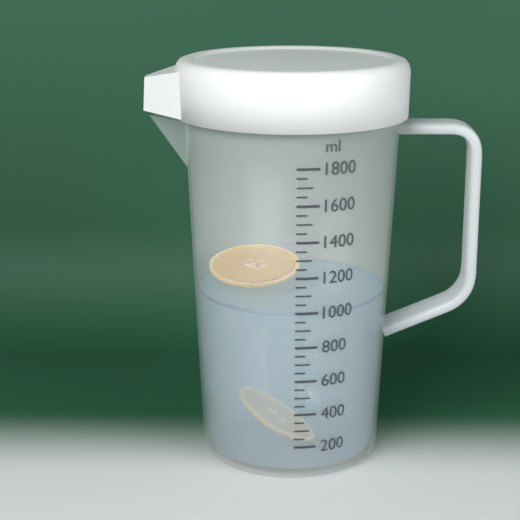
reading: 1000 ml
